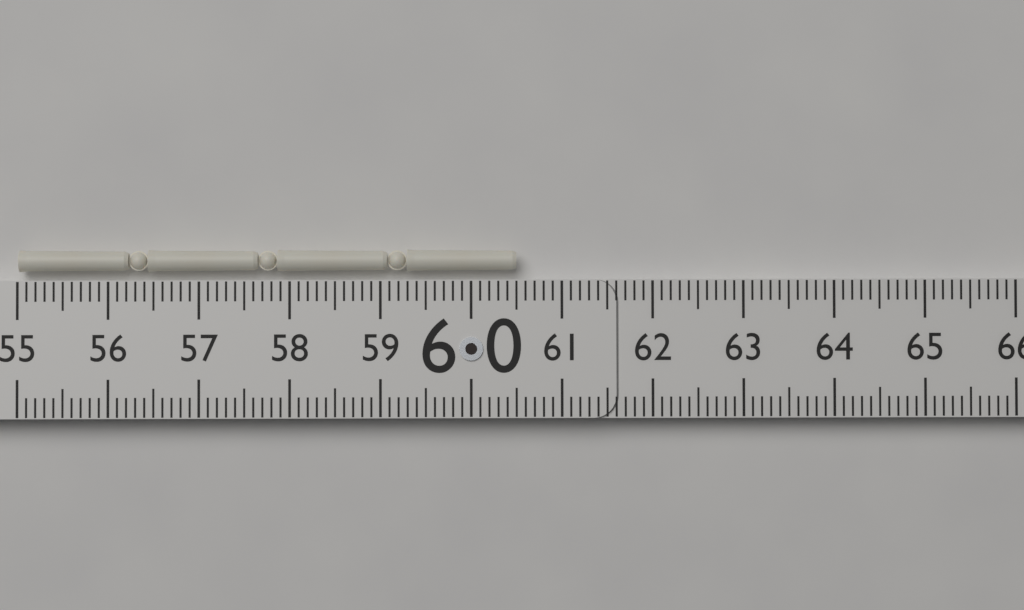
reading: 60.5 (no unit)
